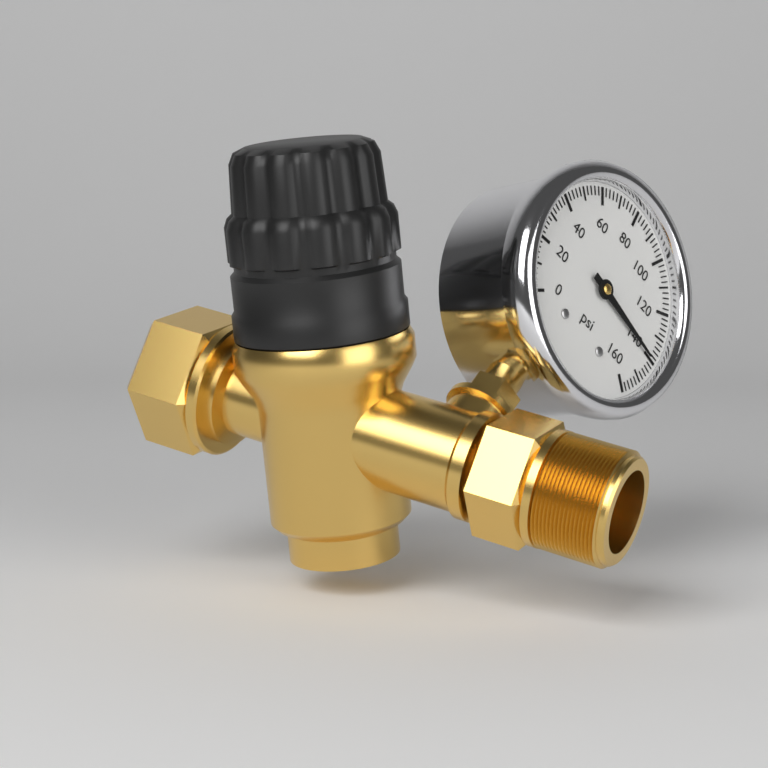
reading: 140 psi
